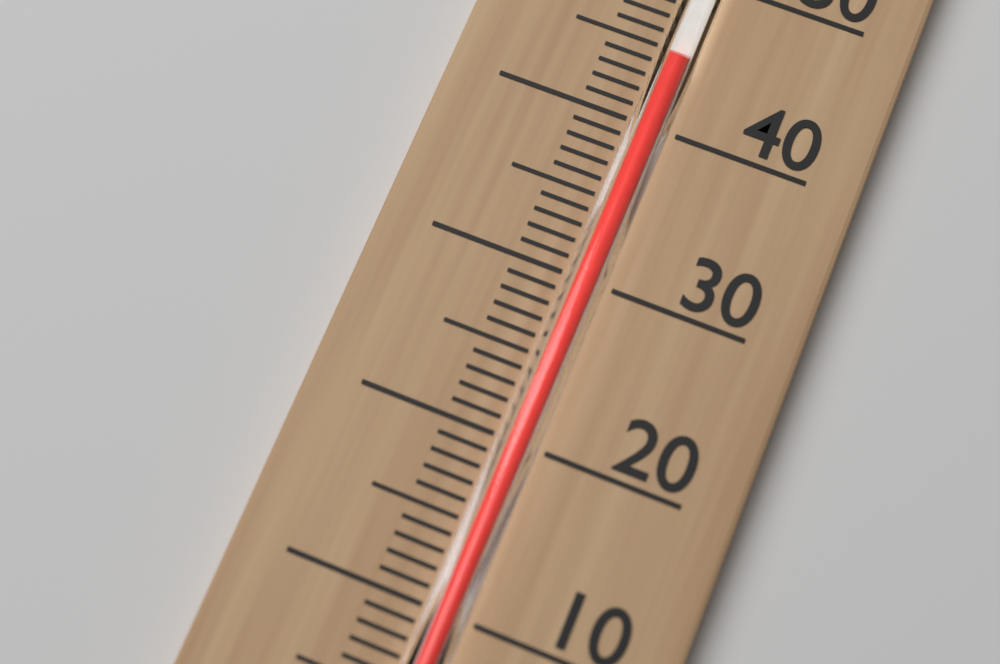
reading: 44 °C
